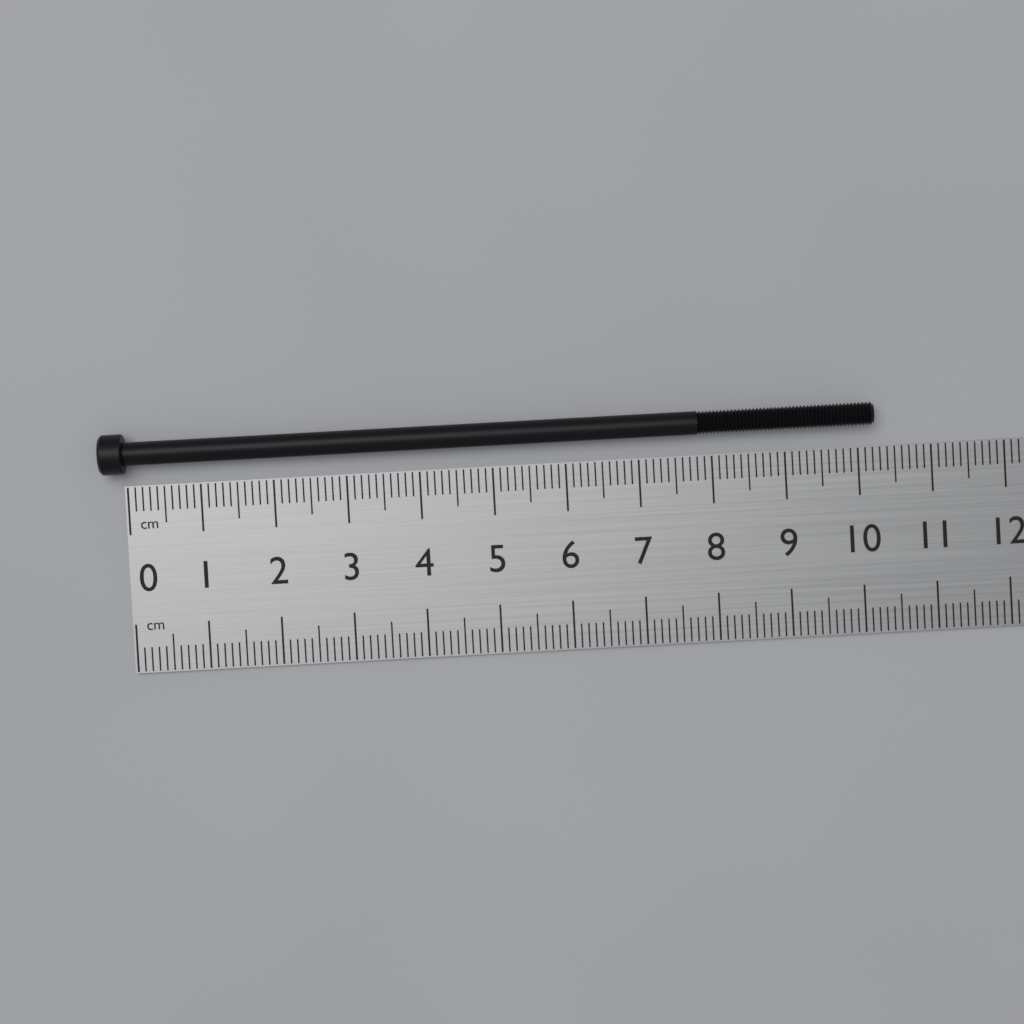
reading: 10.2 cm
